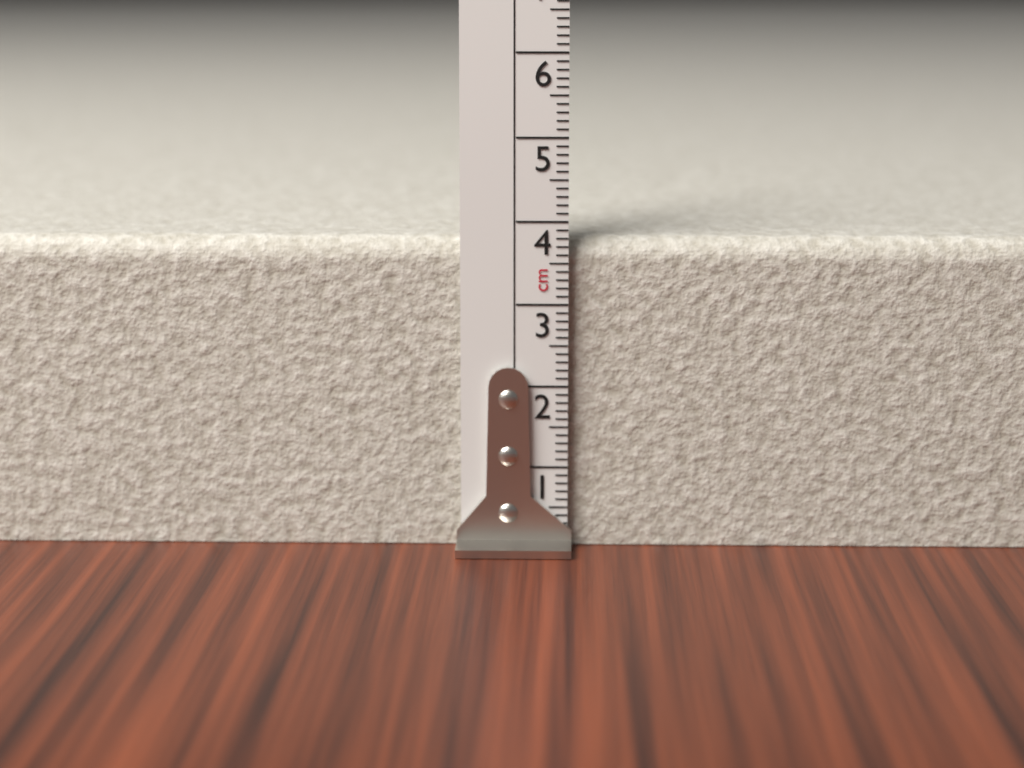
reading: 3.8 cm
